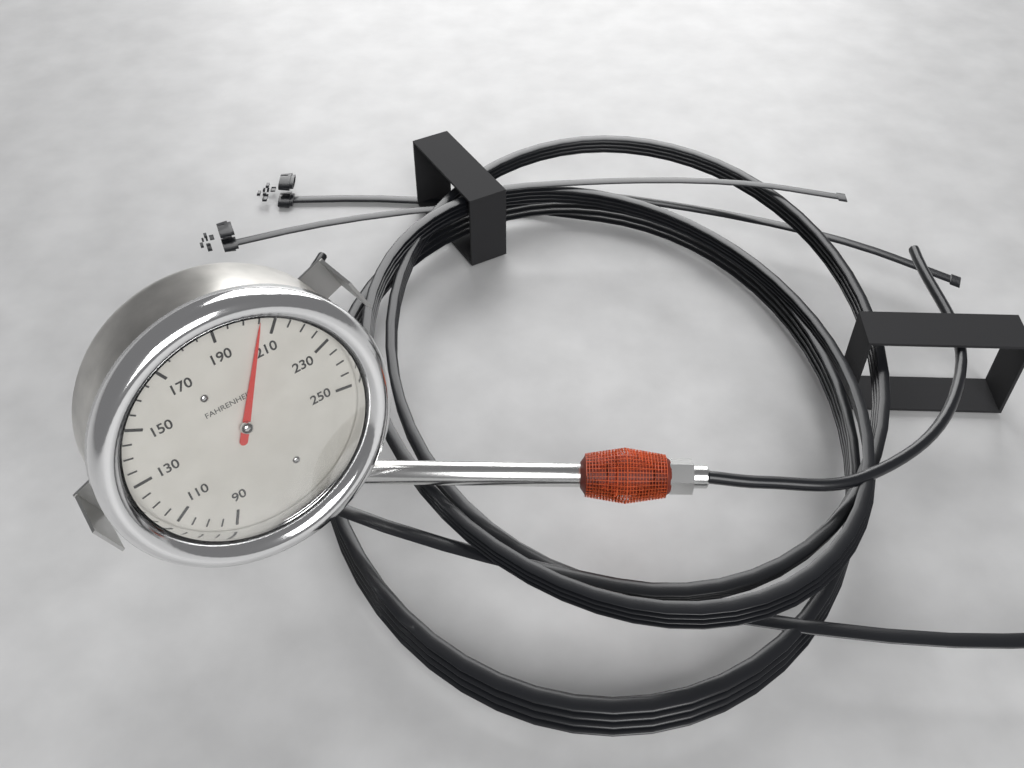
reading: 205 °F
